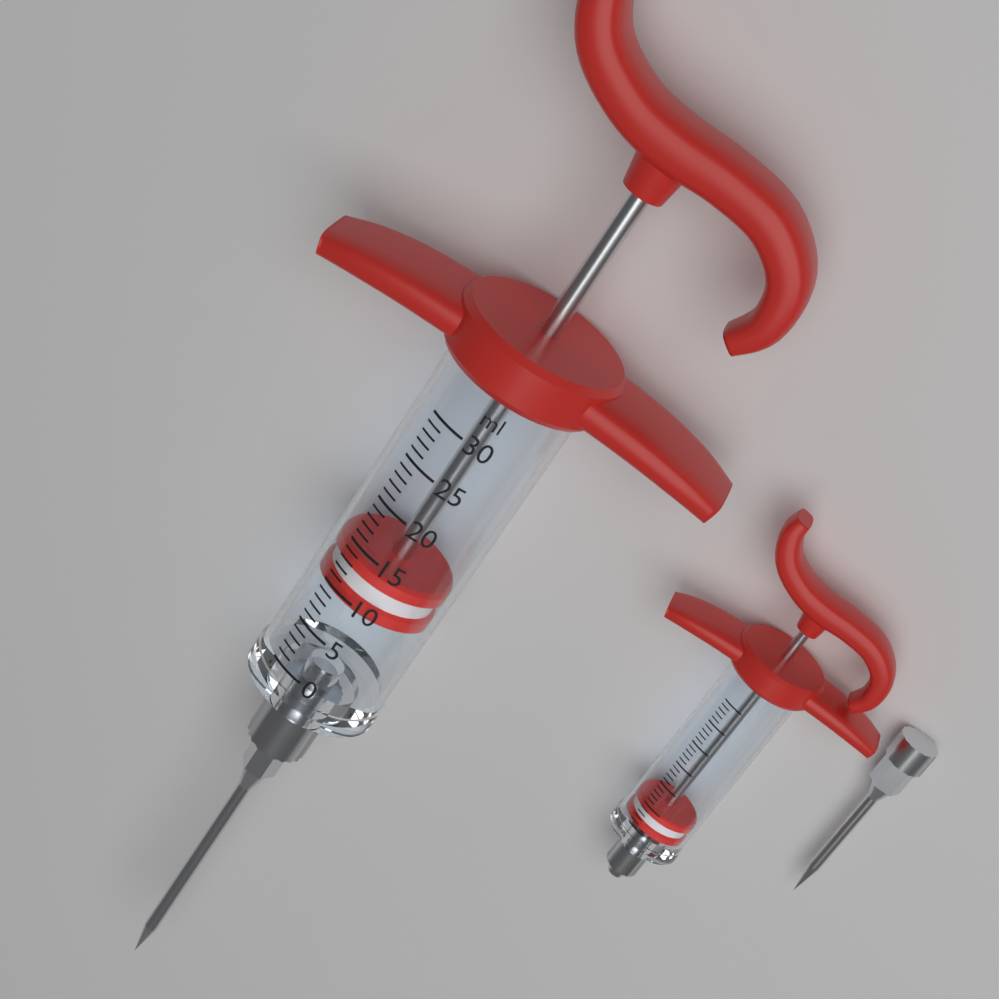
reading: 9 ml
